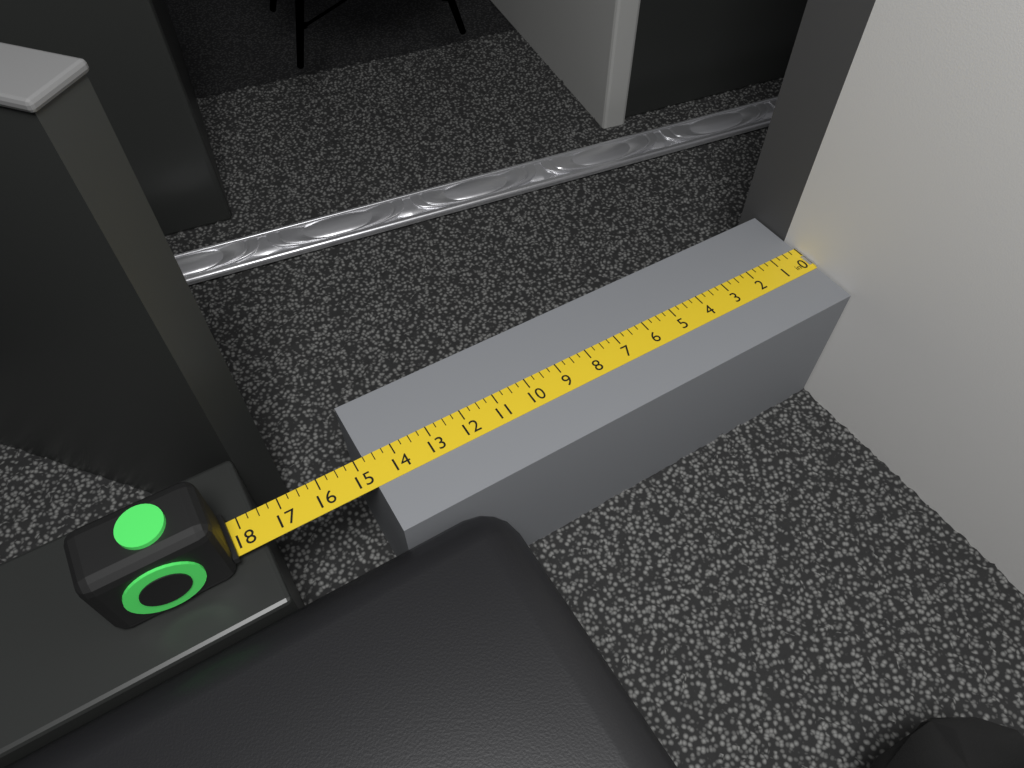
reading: 14.75 in
